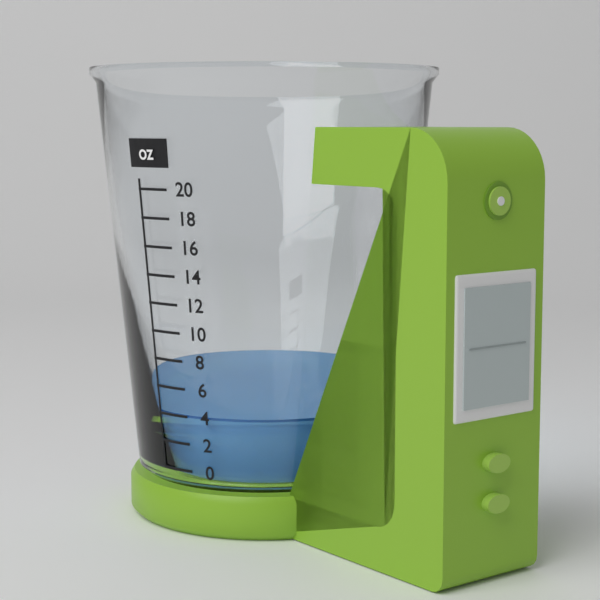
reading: 4 oz
